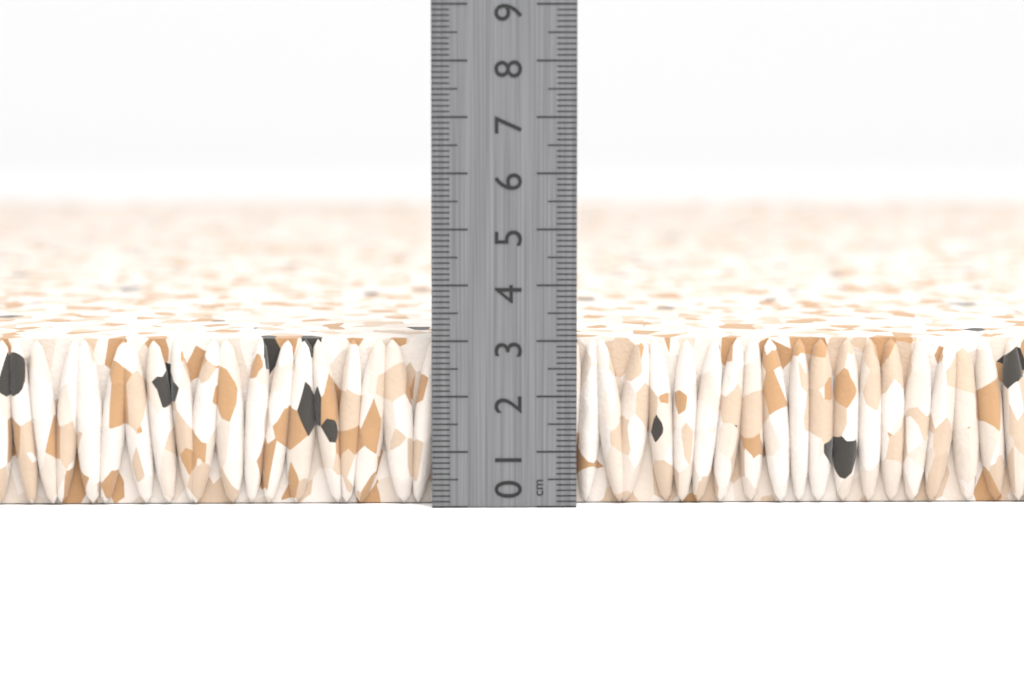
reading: 3.0 cm
